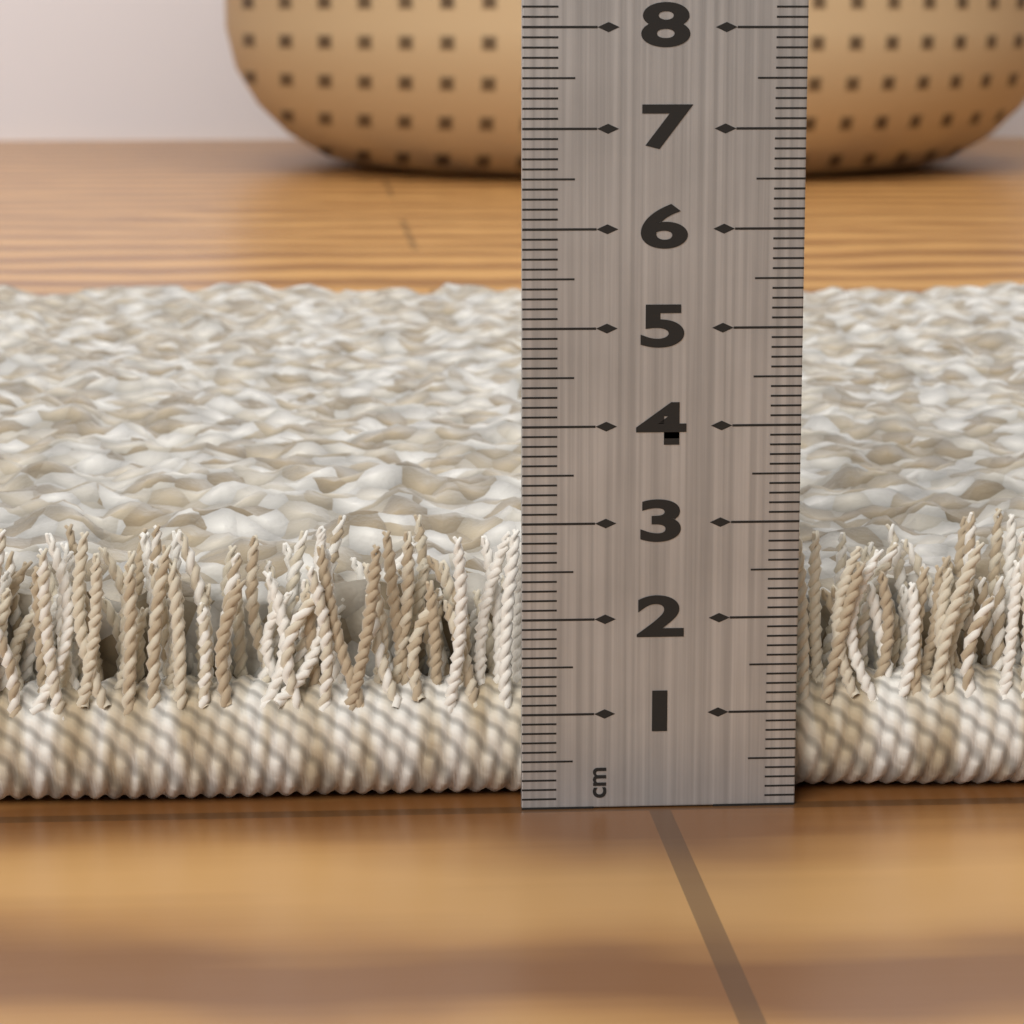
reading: 2.8 cm
